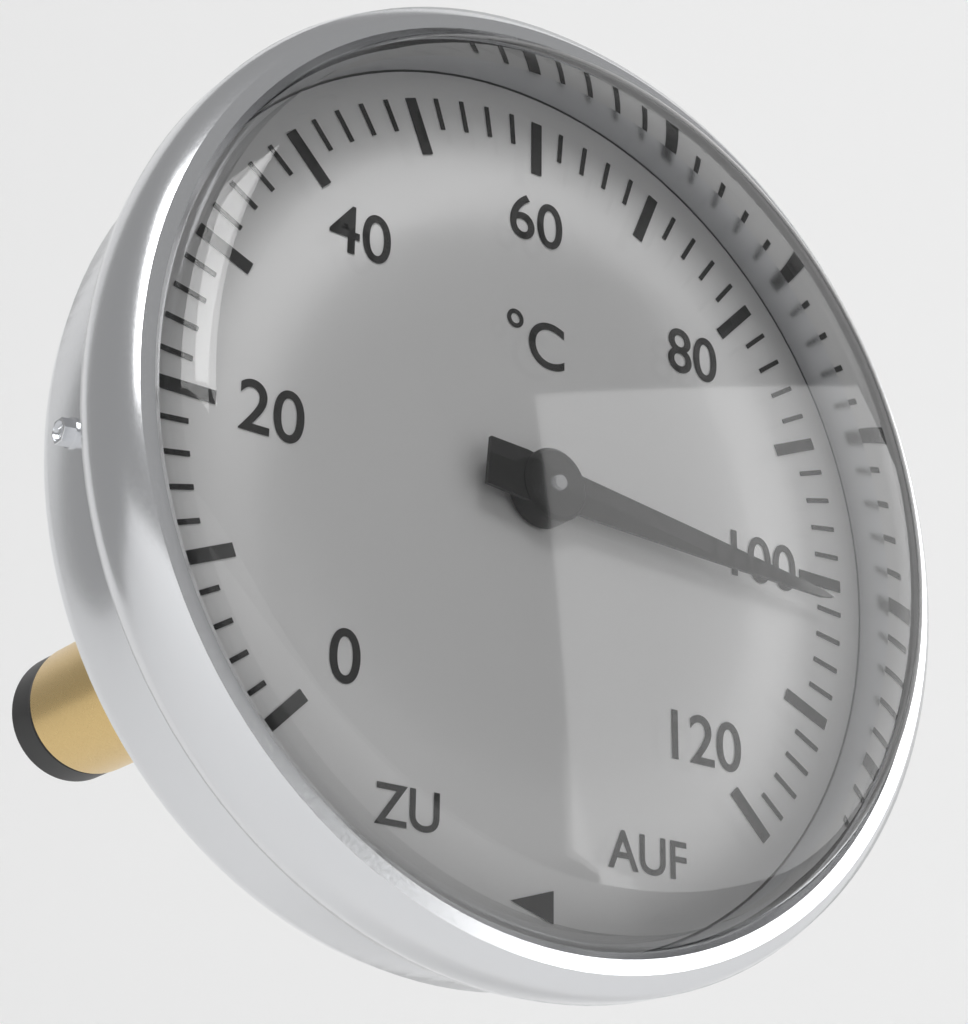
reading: 102 °C
